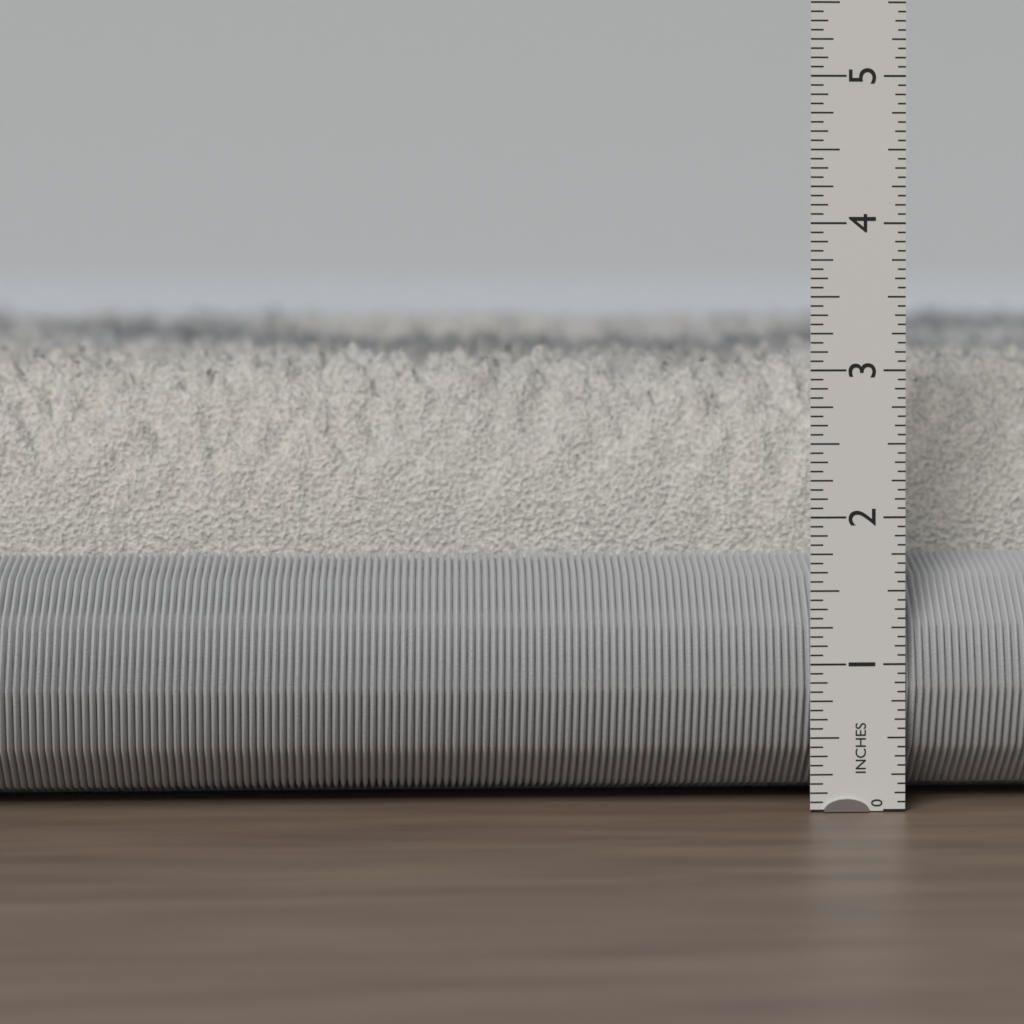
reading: 3.1250 in
